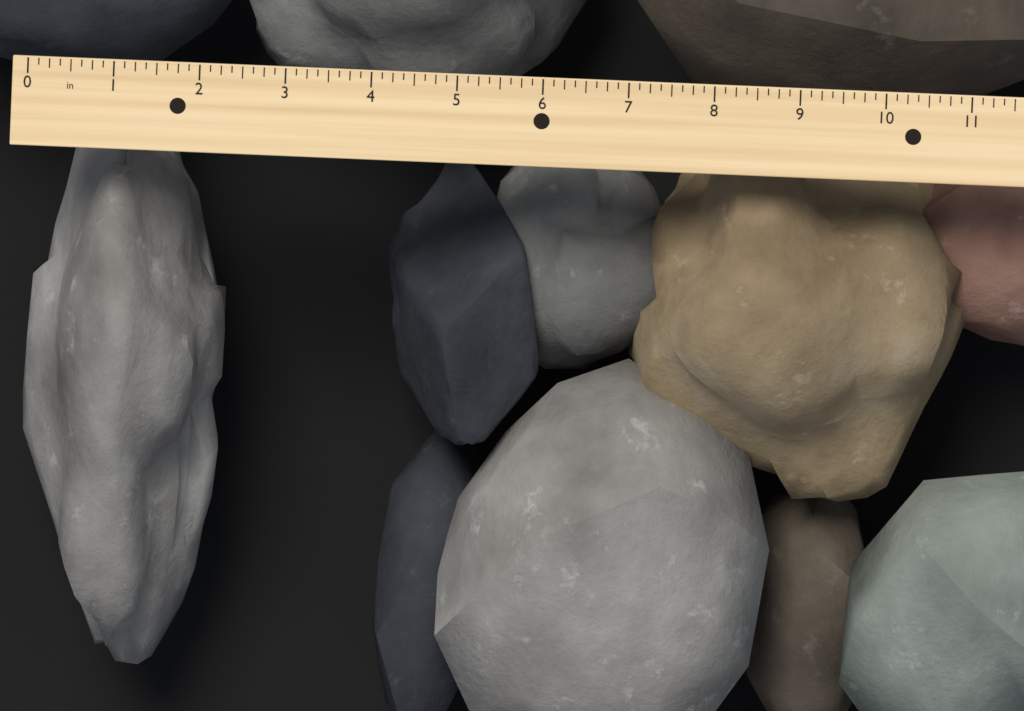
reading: 2.375 in
